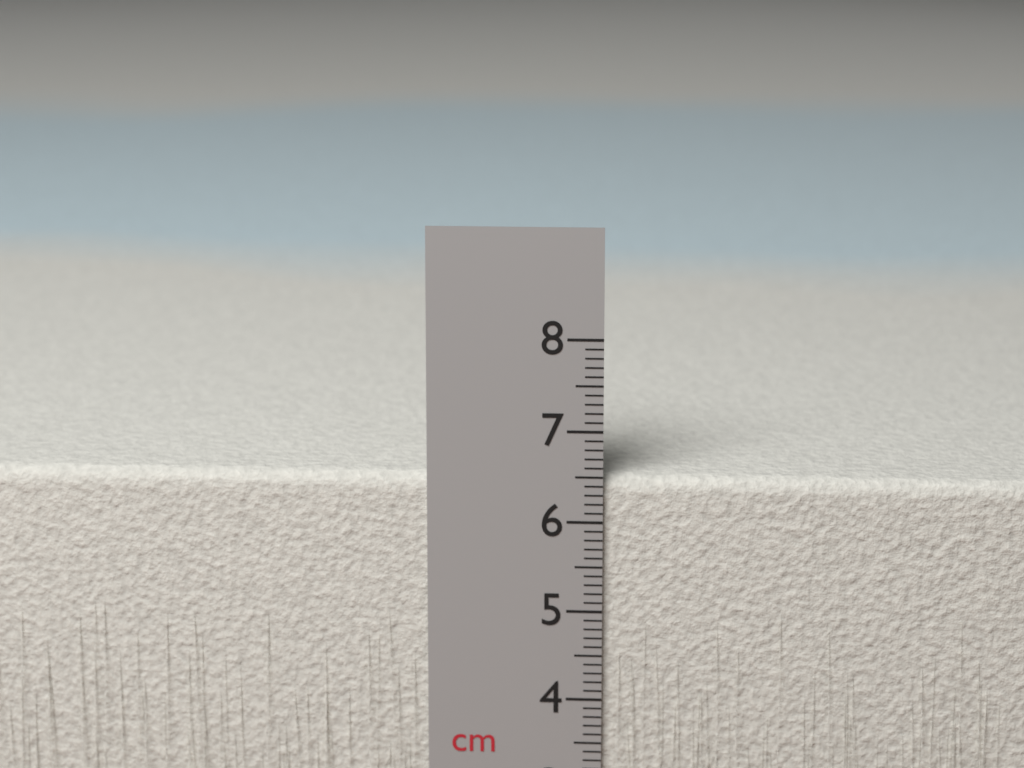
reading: 6.5 cm
